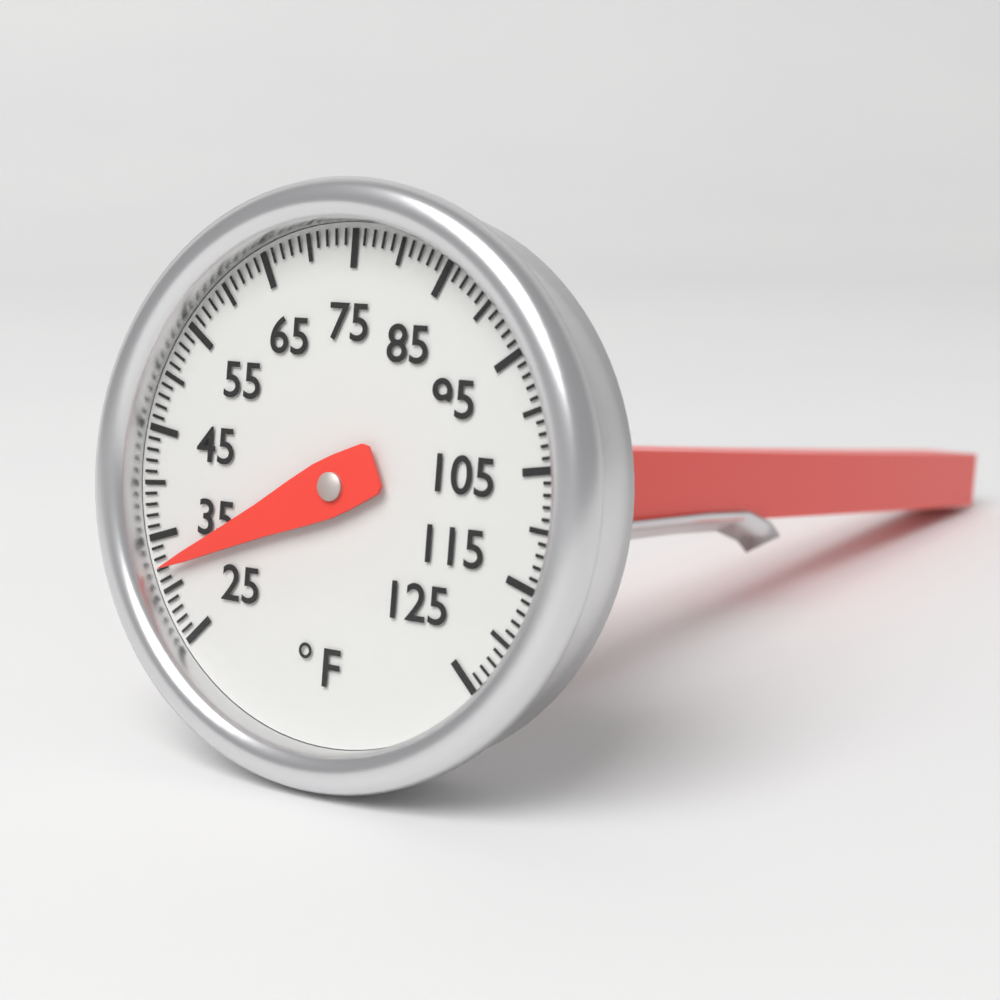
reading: 32 °F
